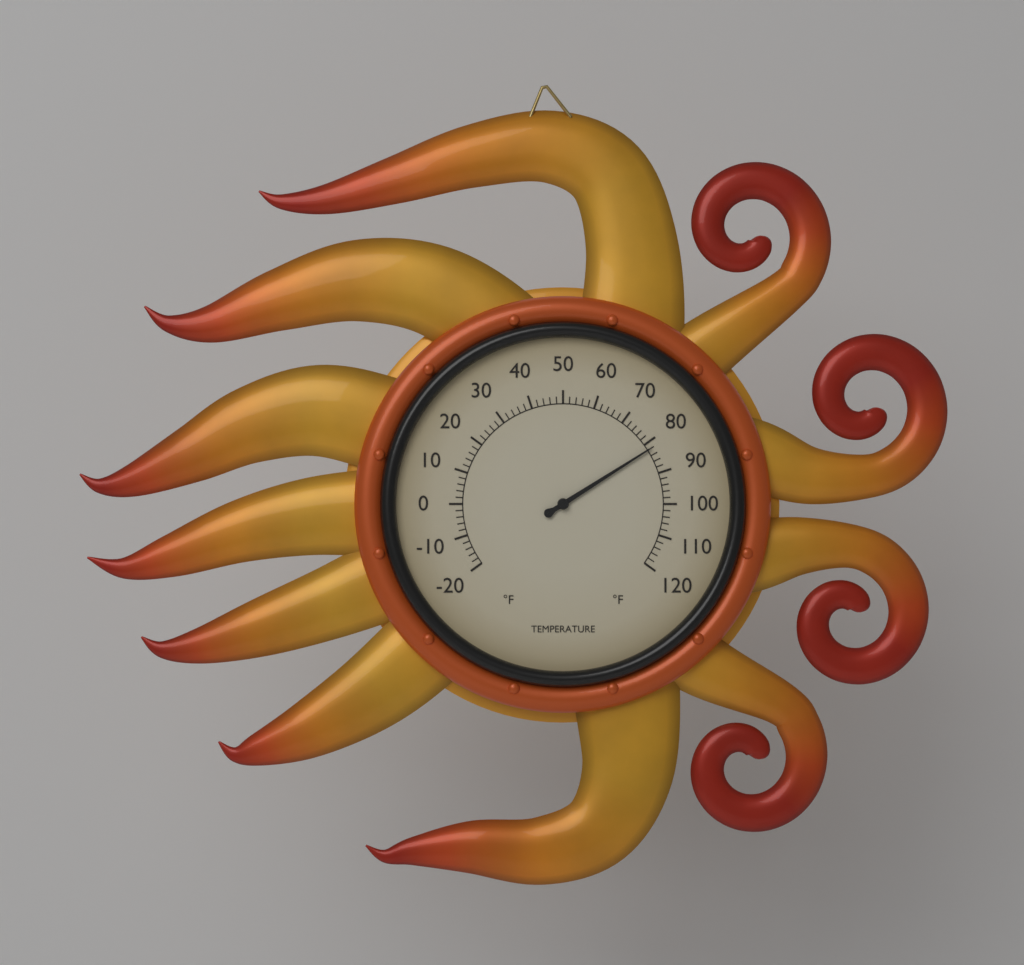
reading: 82 °F
